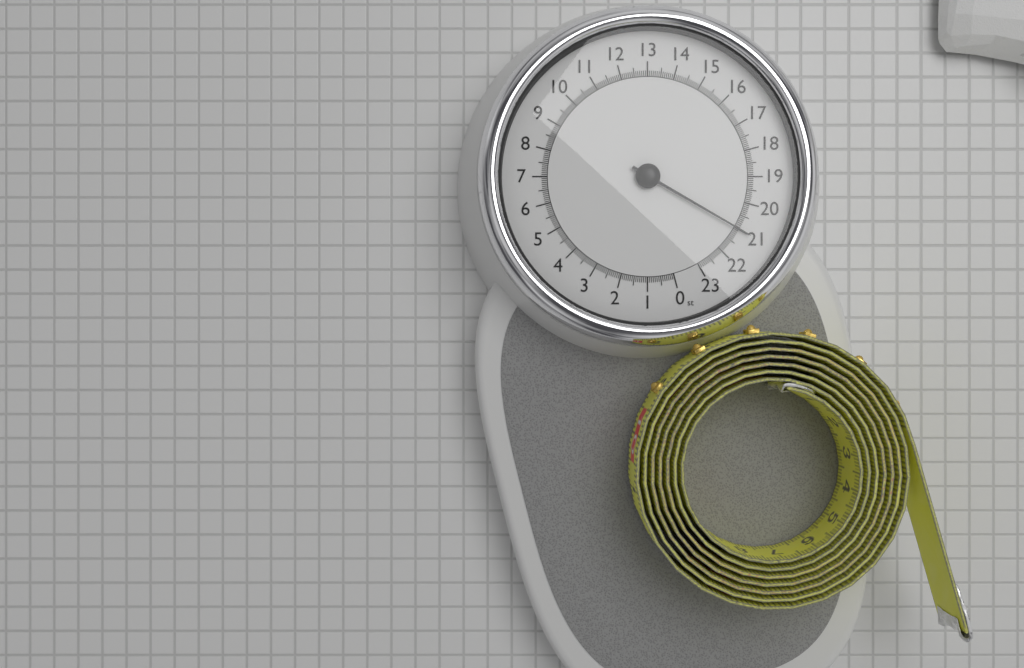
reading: 21.000000 st
